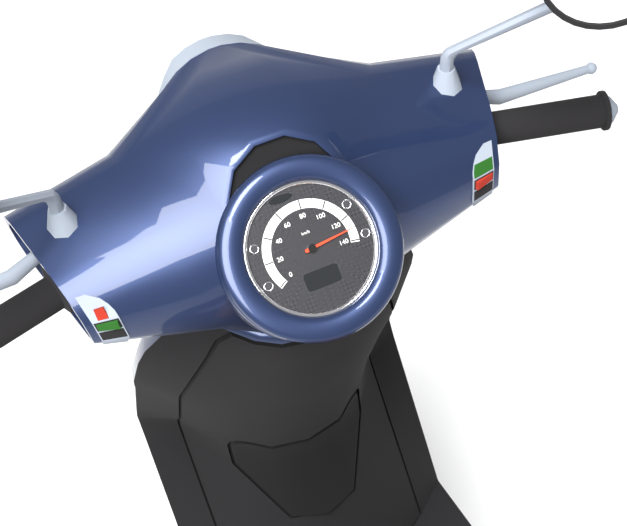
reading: 130 km/h
